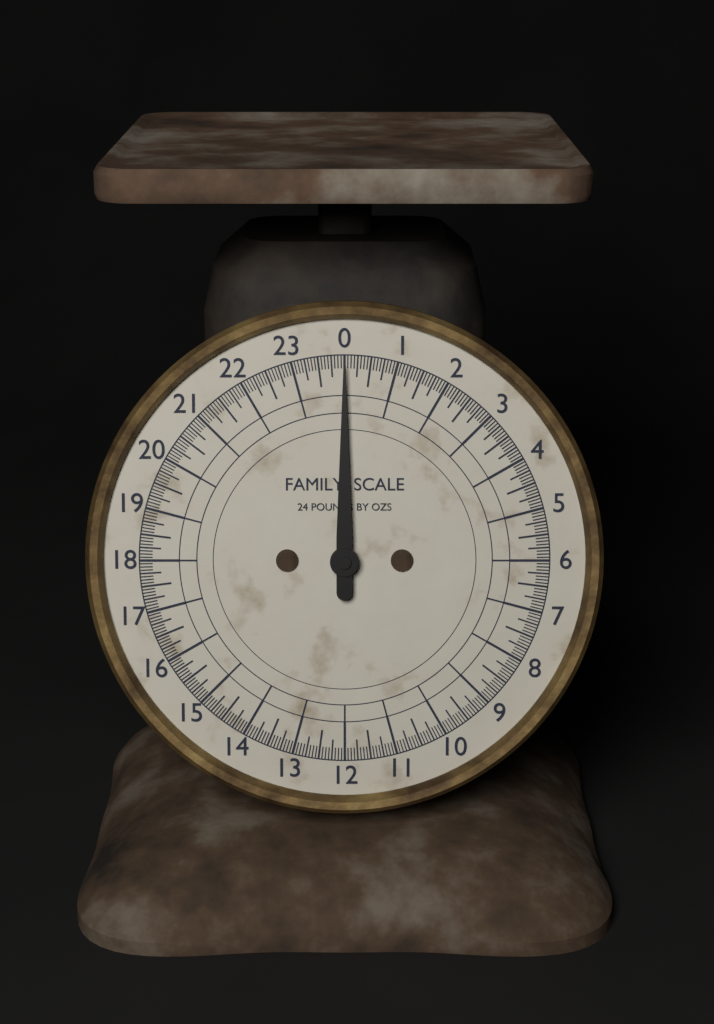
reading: 0.0000 lb
